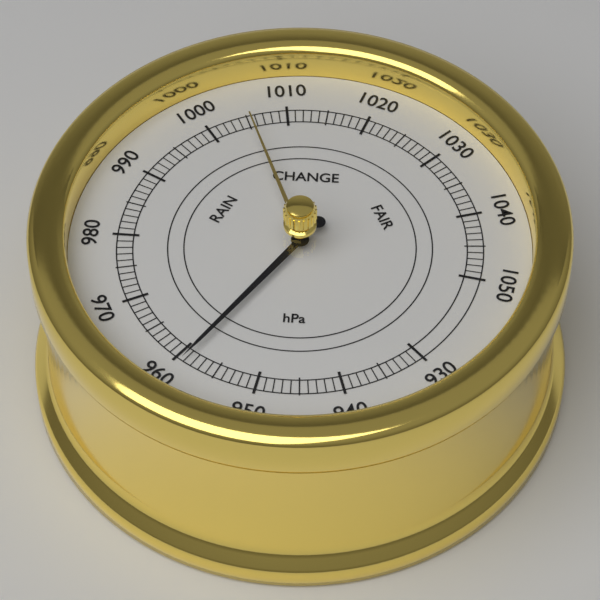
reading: 959 hPa
